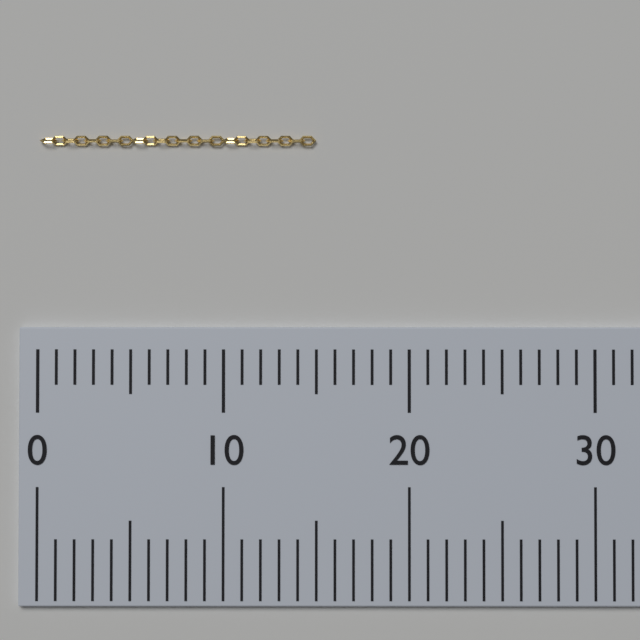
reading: 15 (no unit)
